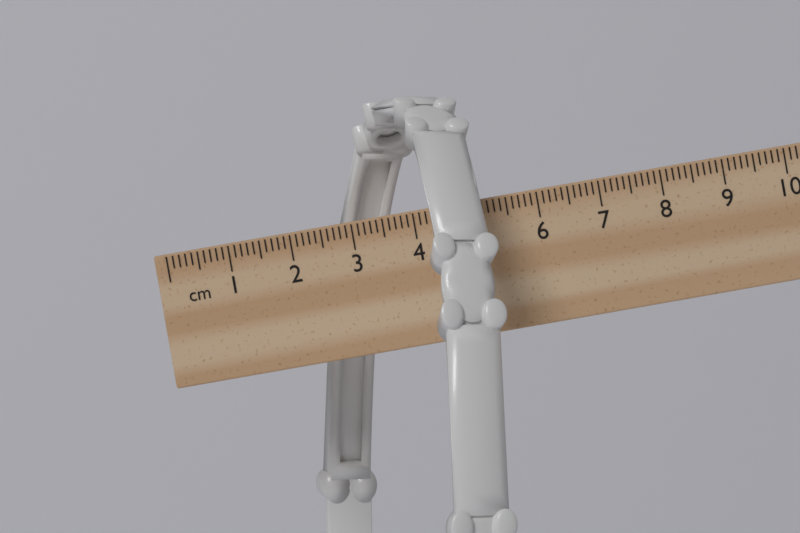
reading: 5.2 cm
